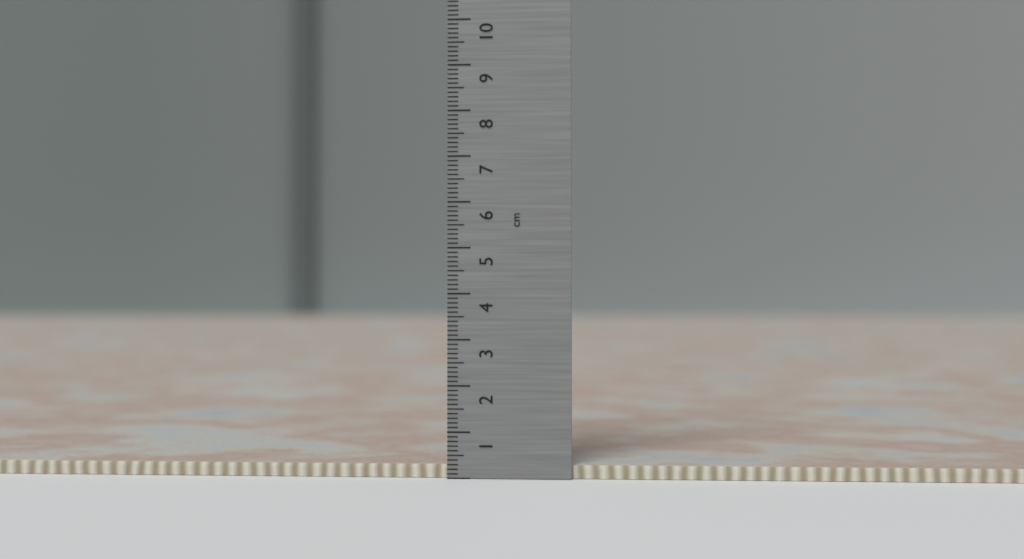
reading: 0.3 cm
